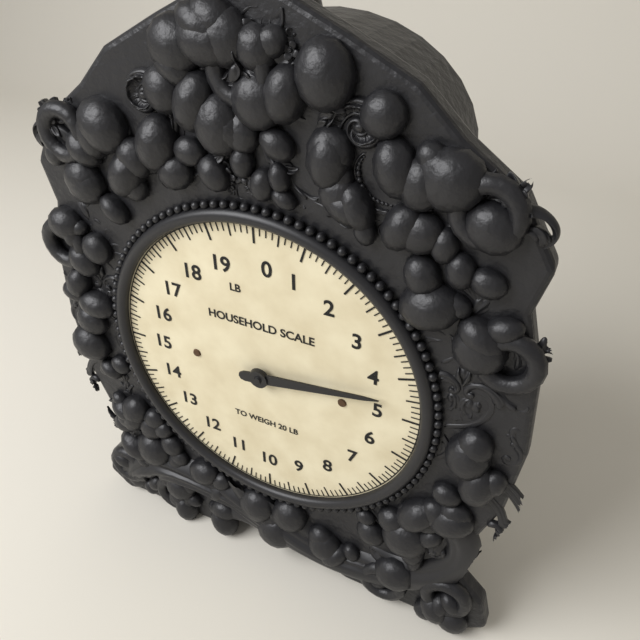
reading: 4.500 lb
